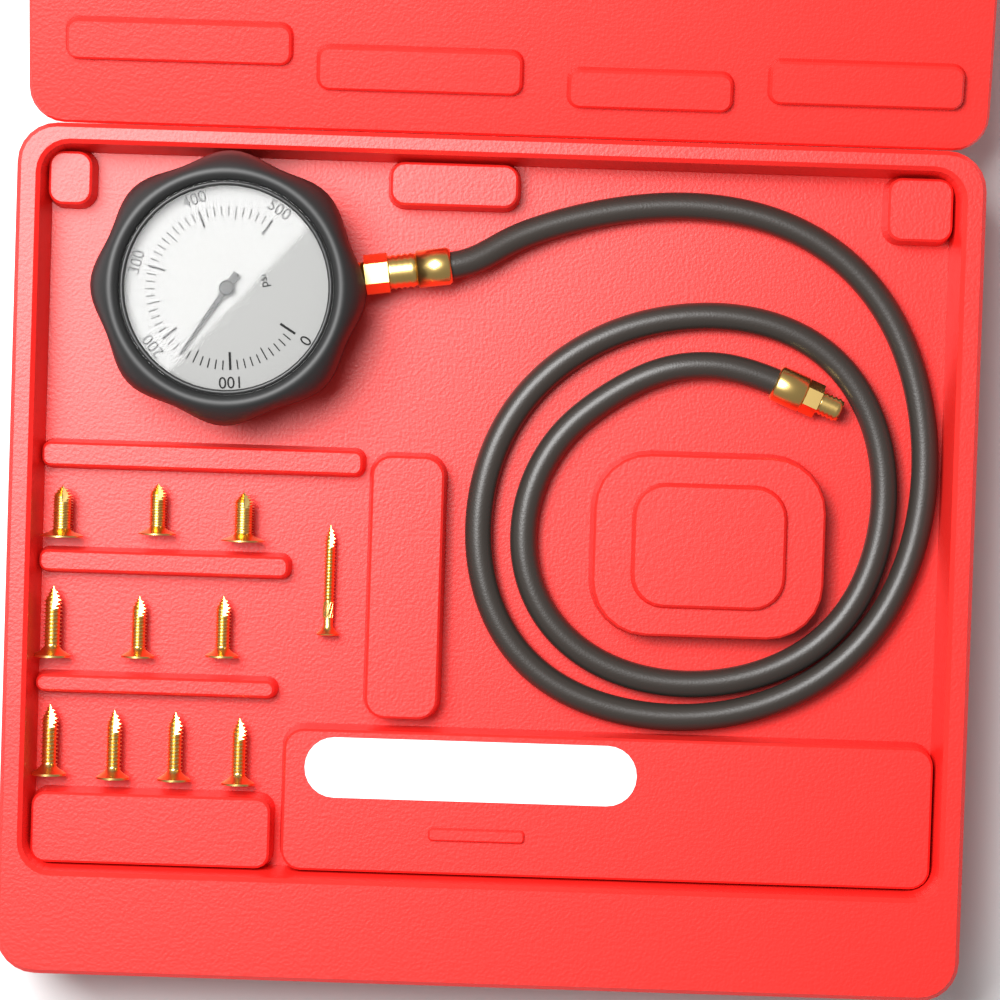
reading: 170 psi
